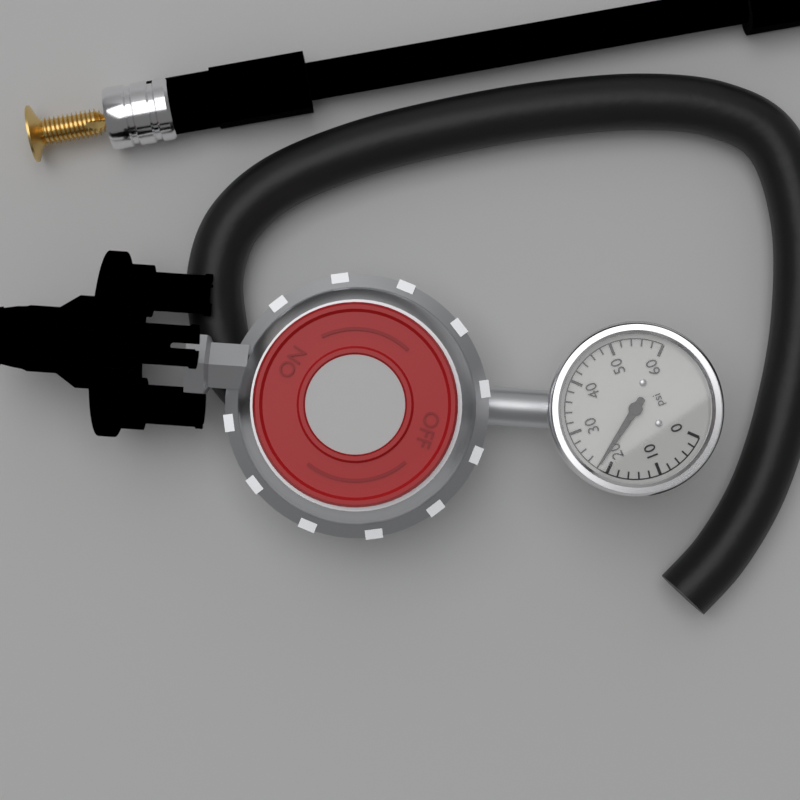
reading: 22 psi
